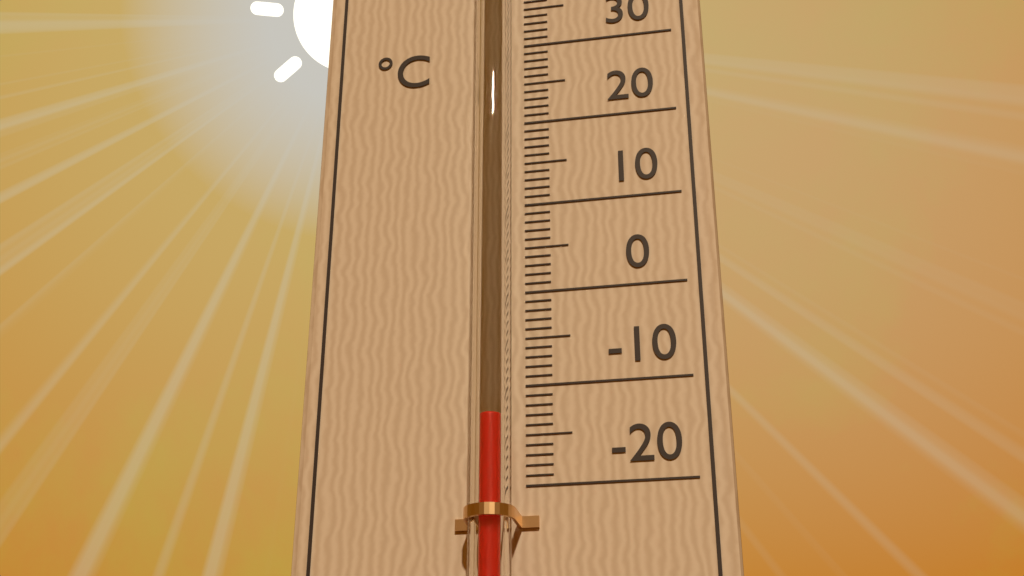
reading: -14 °C
